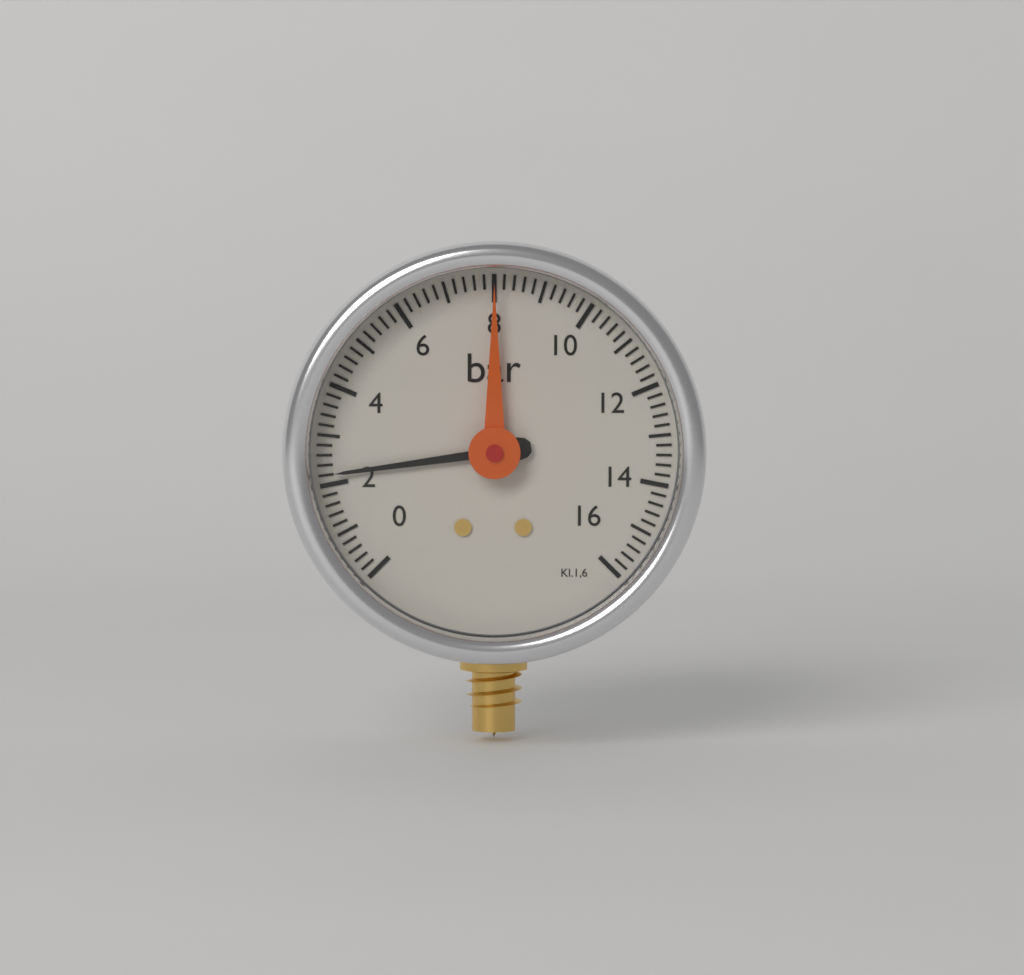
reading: 2.2 bar
